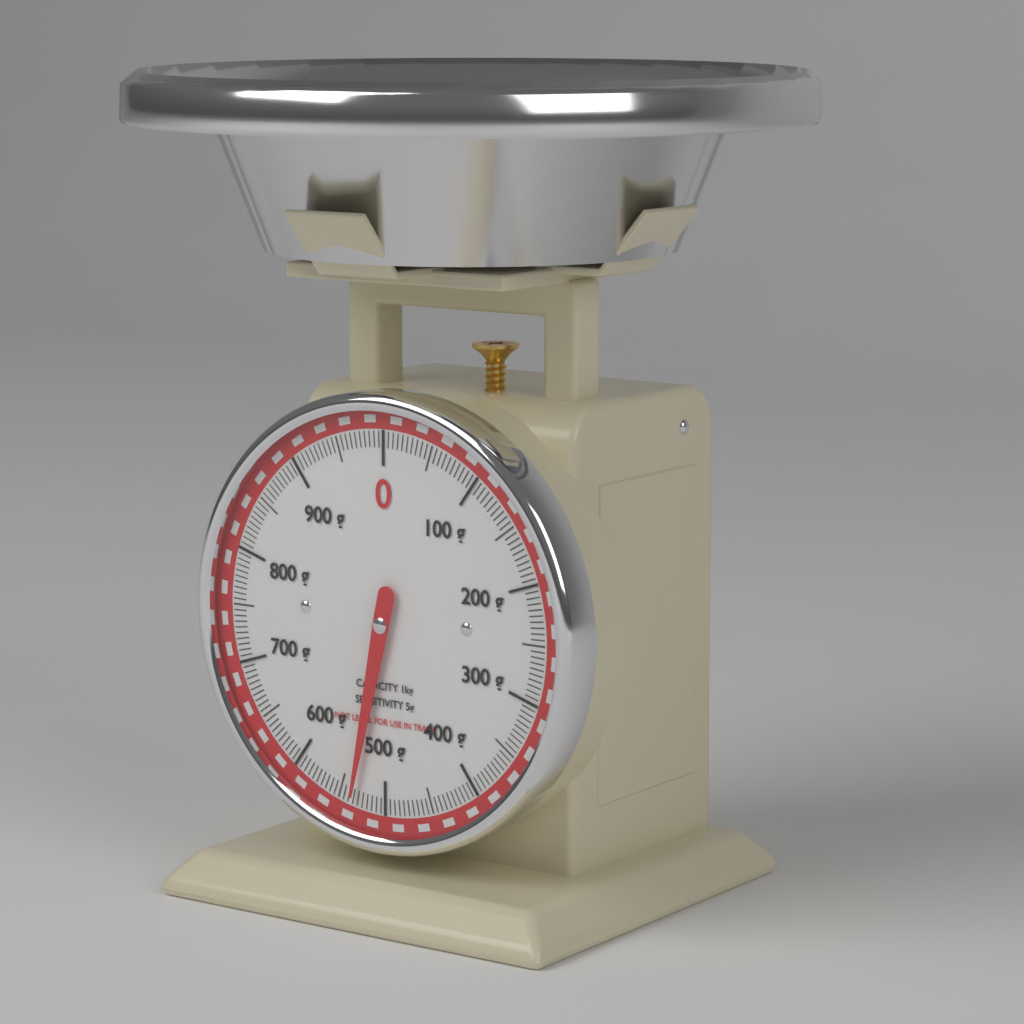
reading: 535 g
